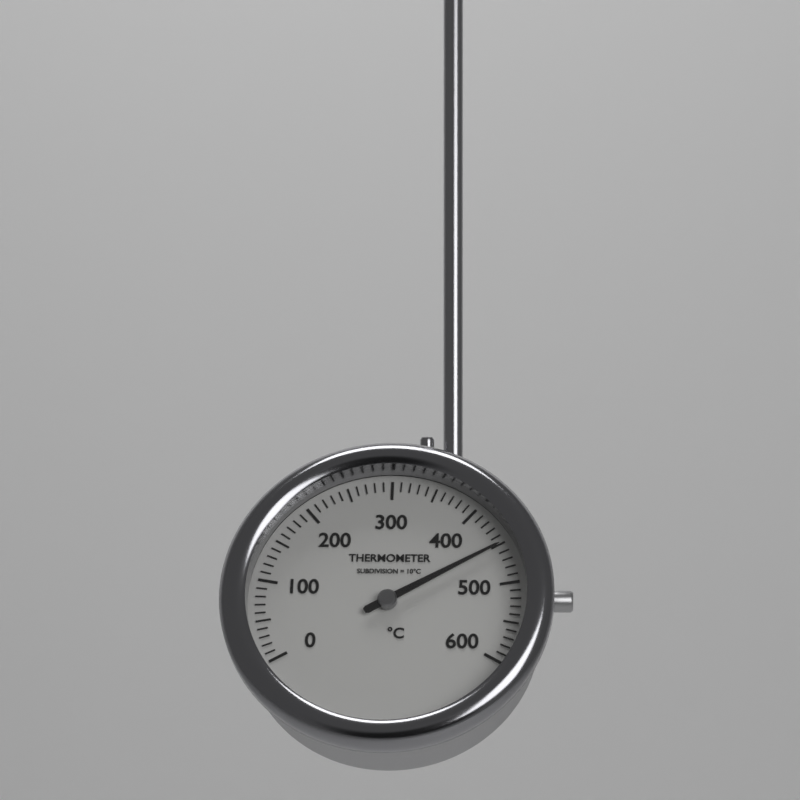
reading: 450 °C
